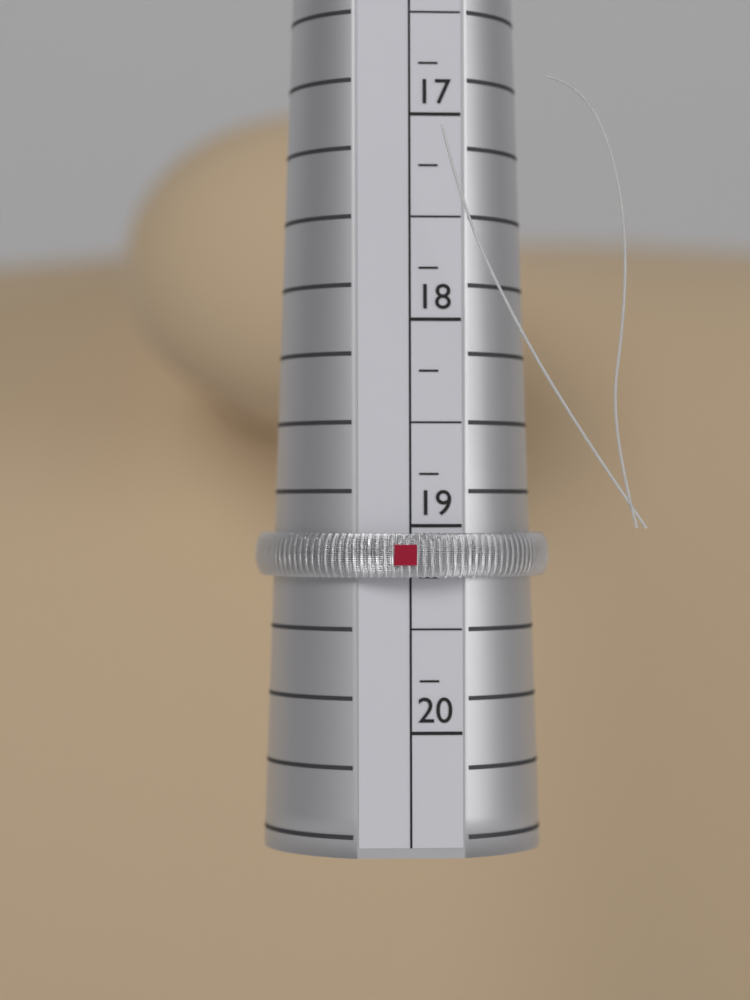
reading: 19.25 (no unit)
